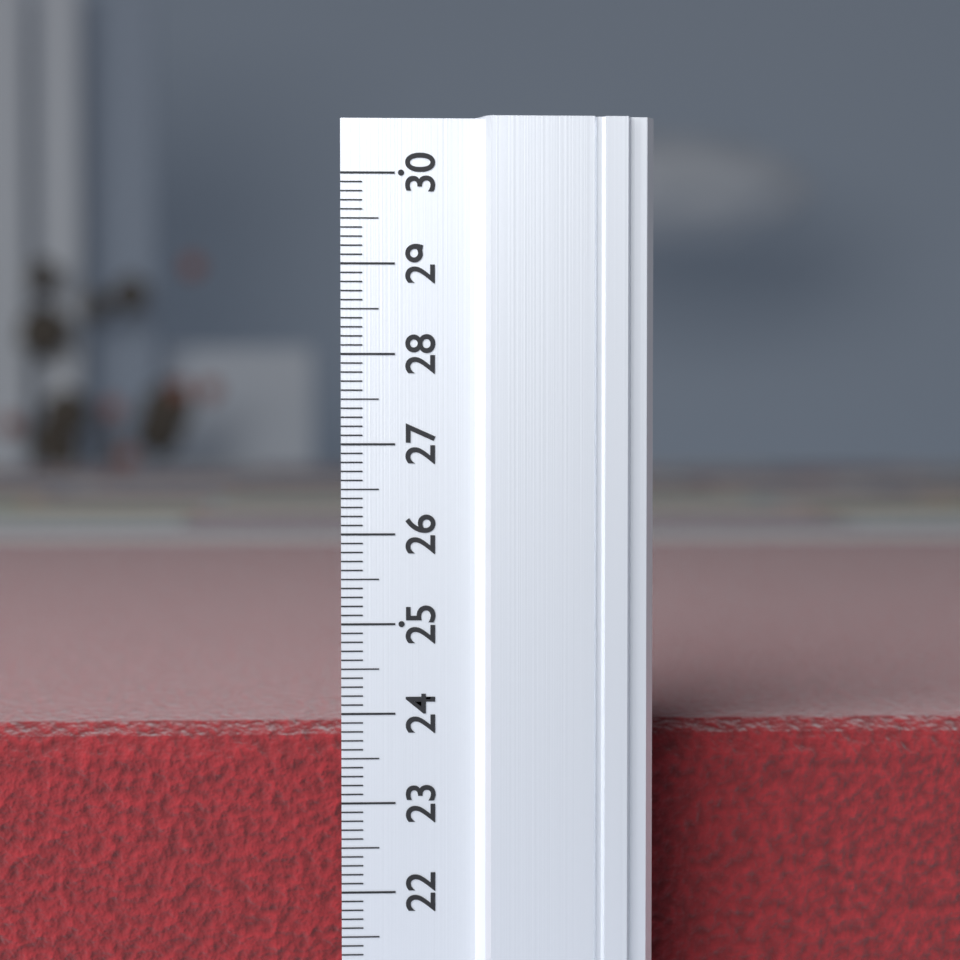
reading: 23.7 (no unit)
